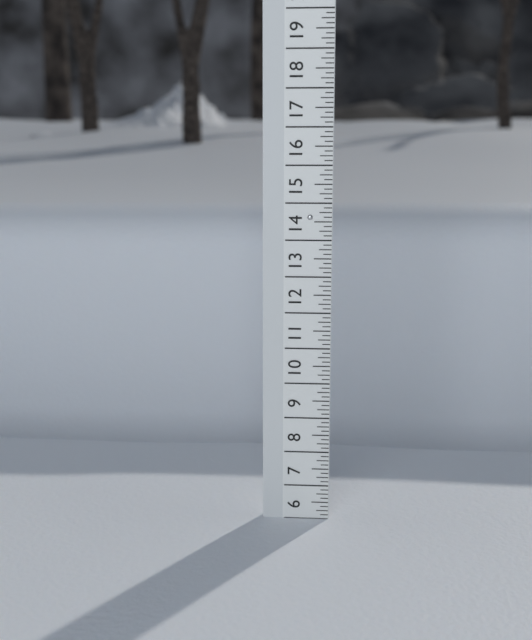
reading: 6.000 (no unit)
